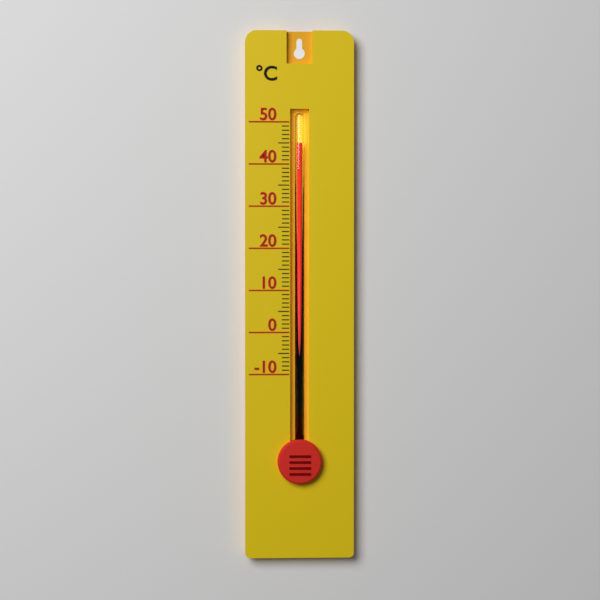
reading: 45 °C
